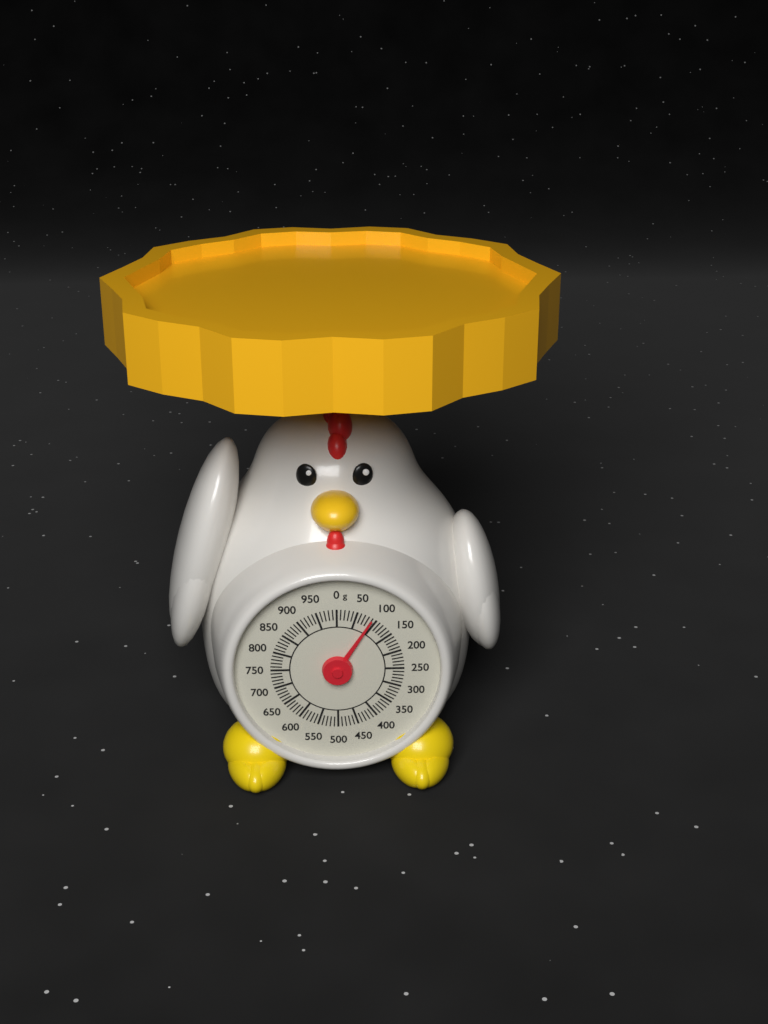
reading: 90 g
